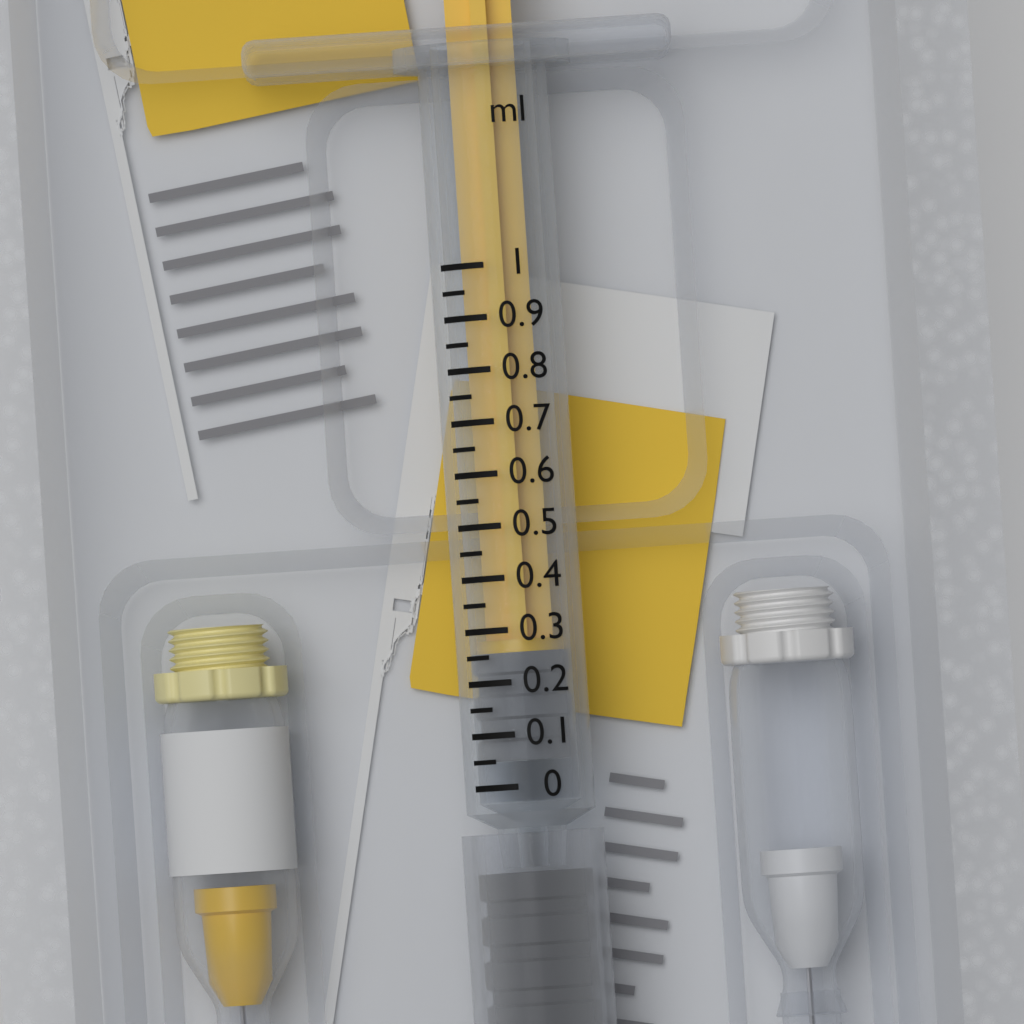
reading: 0.05 ml
